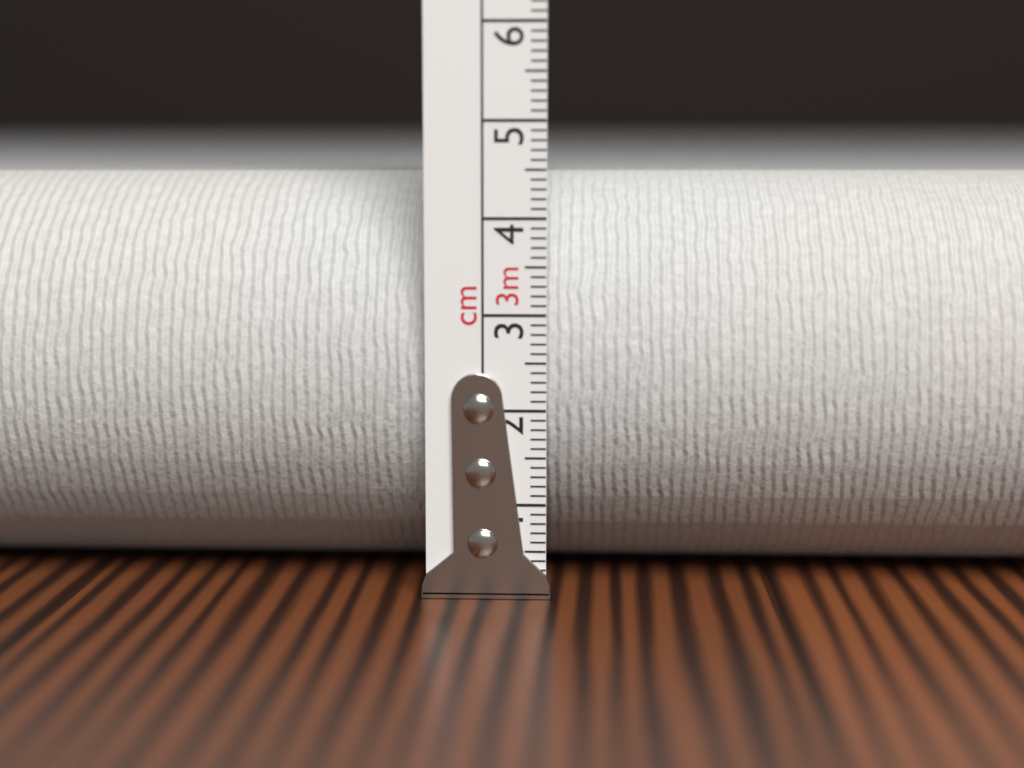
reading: 4.5 cm
